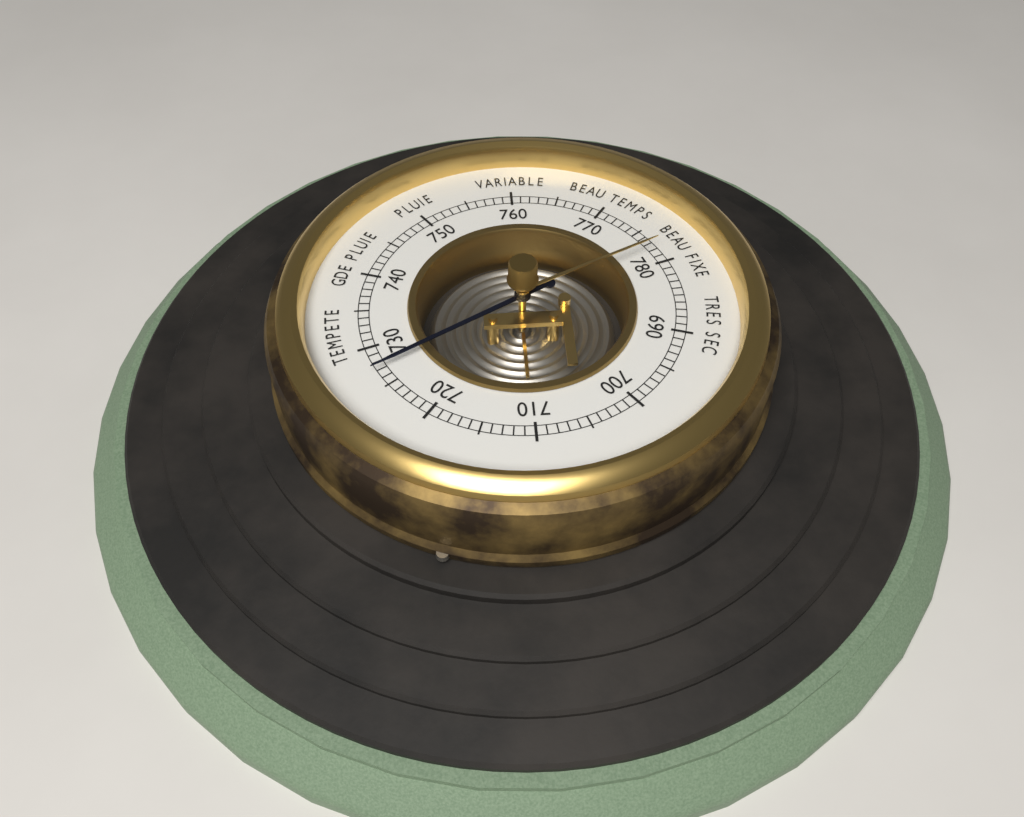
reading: 727 (no unit)
